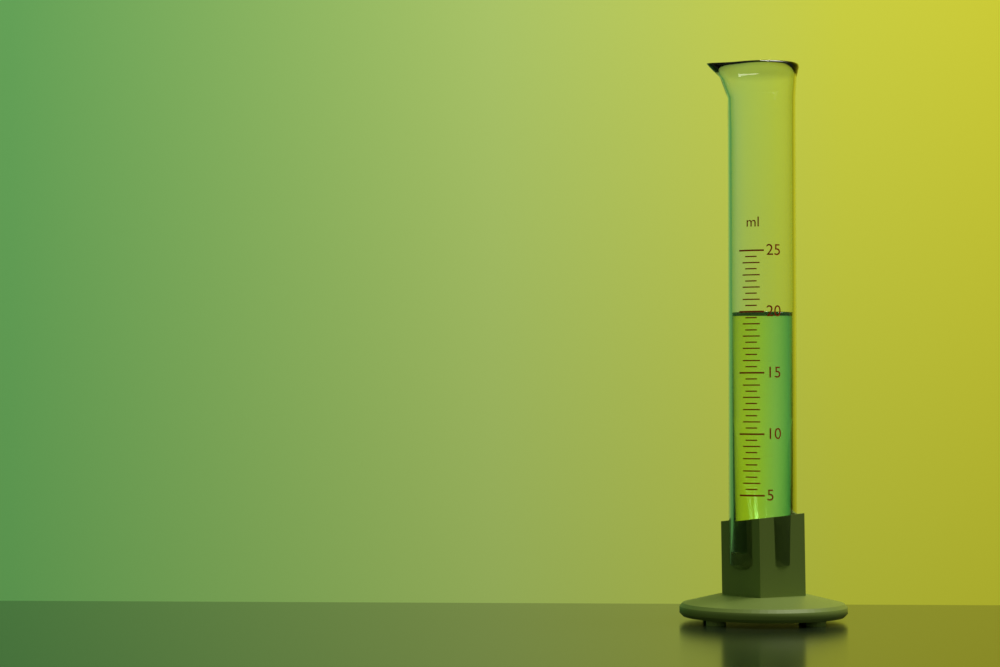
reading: 20.0 ml
